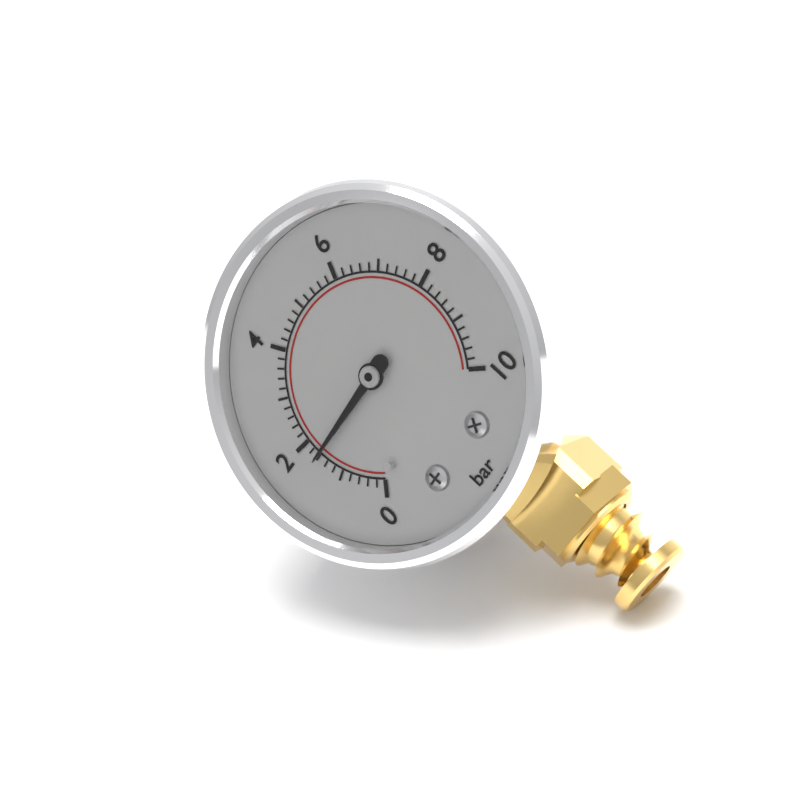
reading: 1.6 bar
